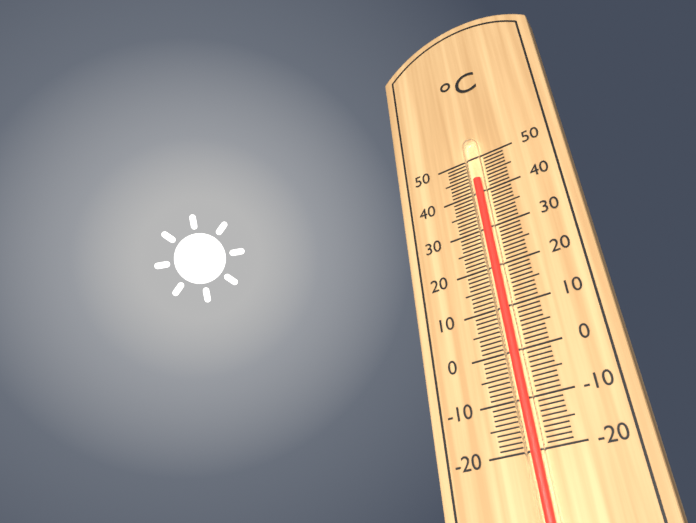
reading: 43 °C
